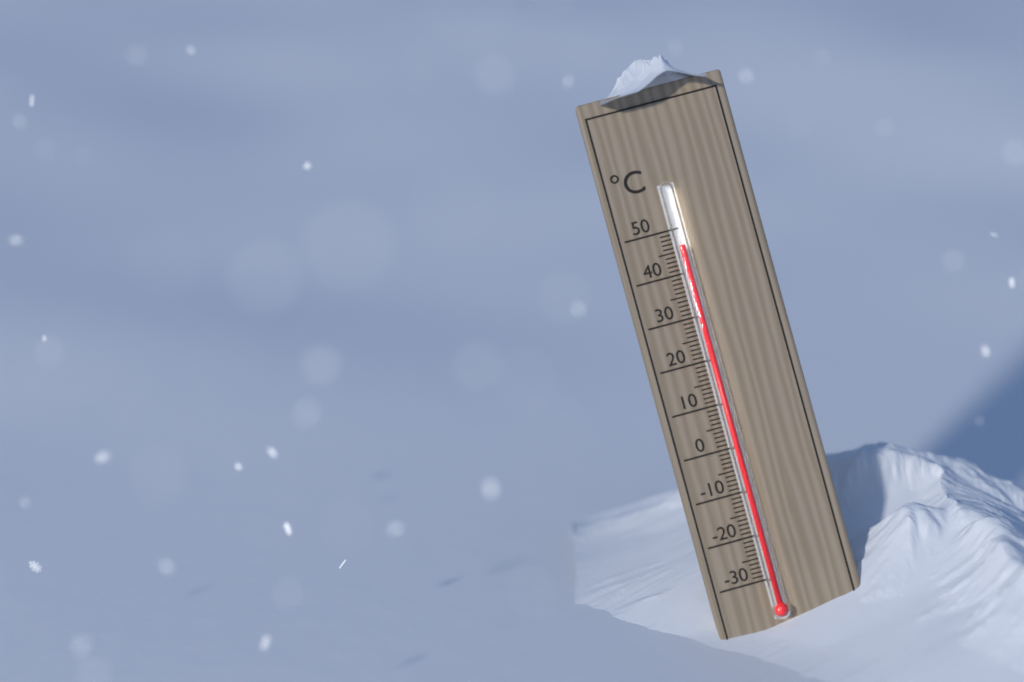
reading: 46 °C
